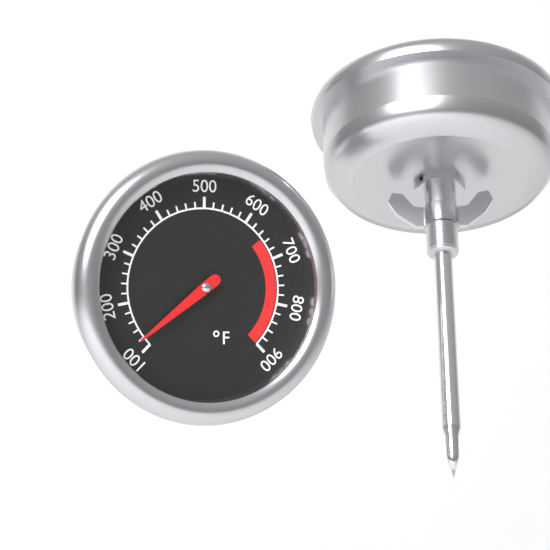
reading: 120 °F
